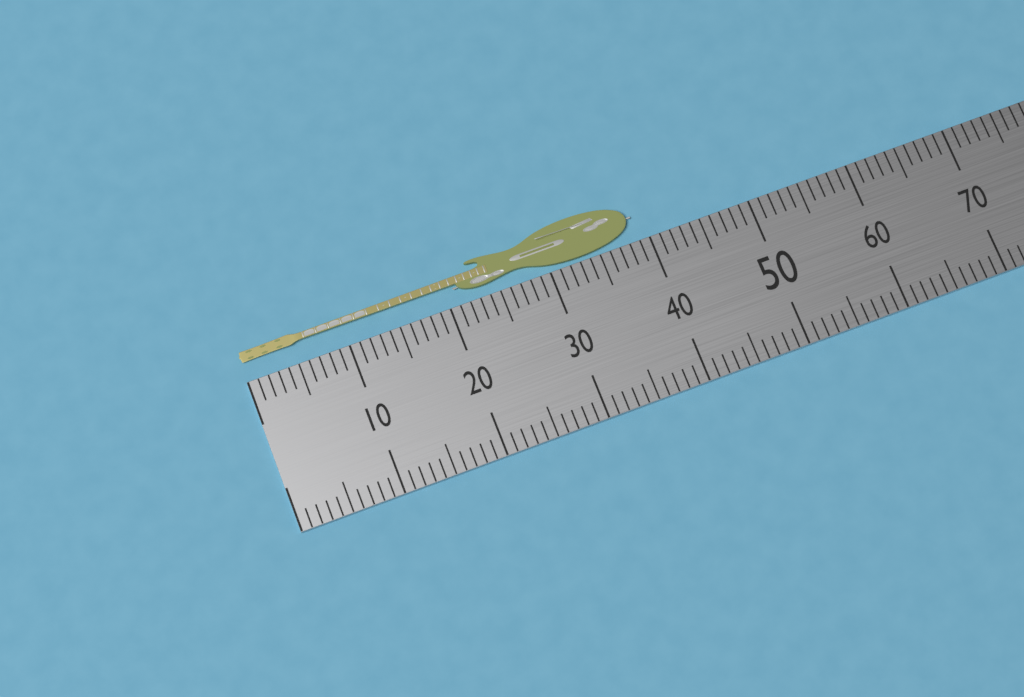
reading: 39 (no unit)
